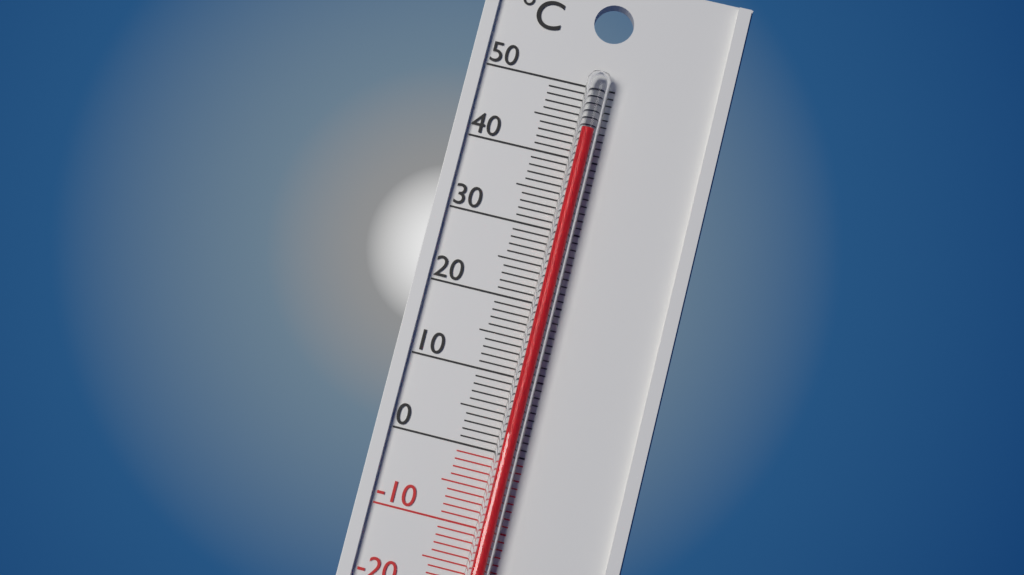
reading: 44 °C
